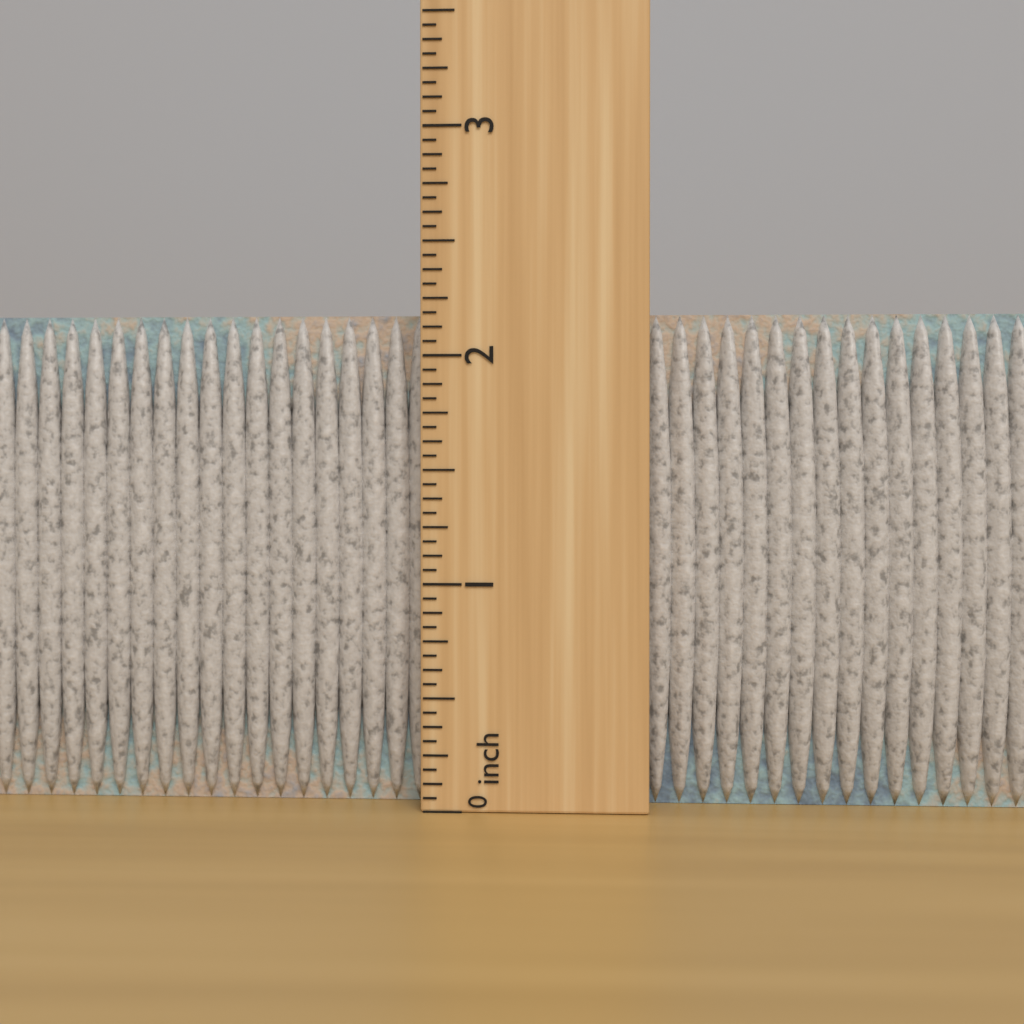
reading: 2.1875 inch
